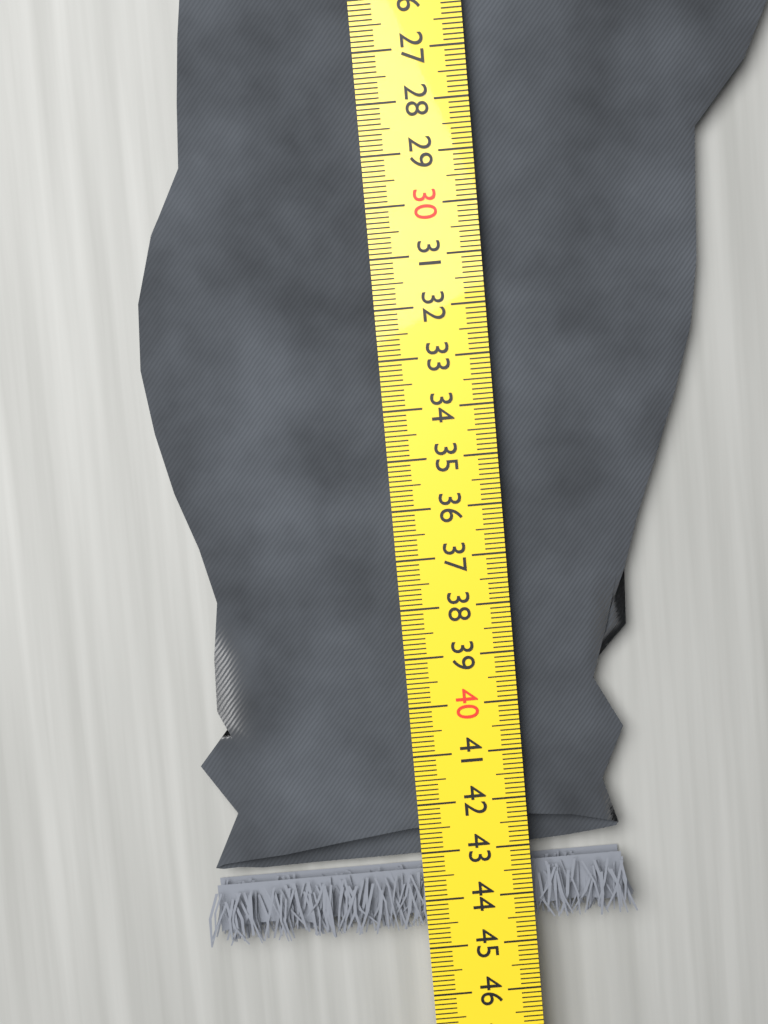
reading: 44.7 cm
